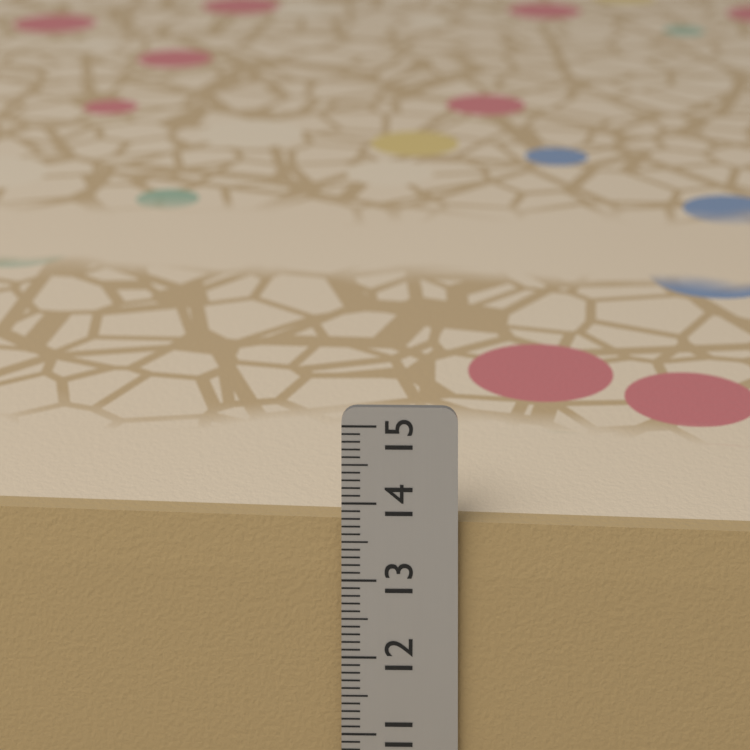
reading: 13.7 cm
